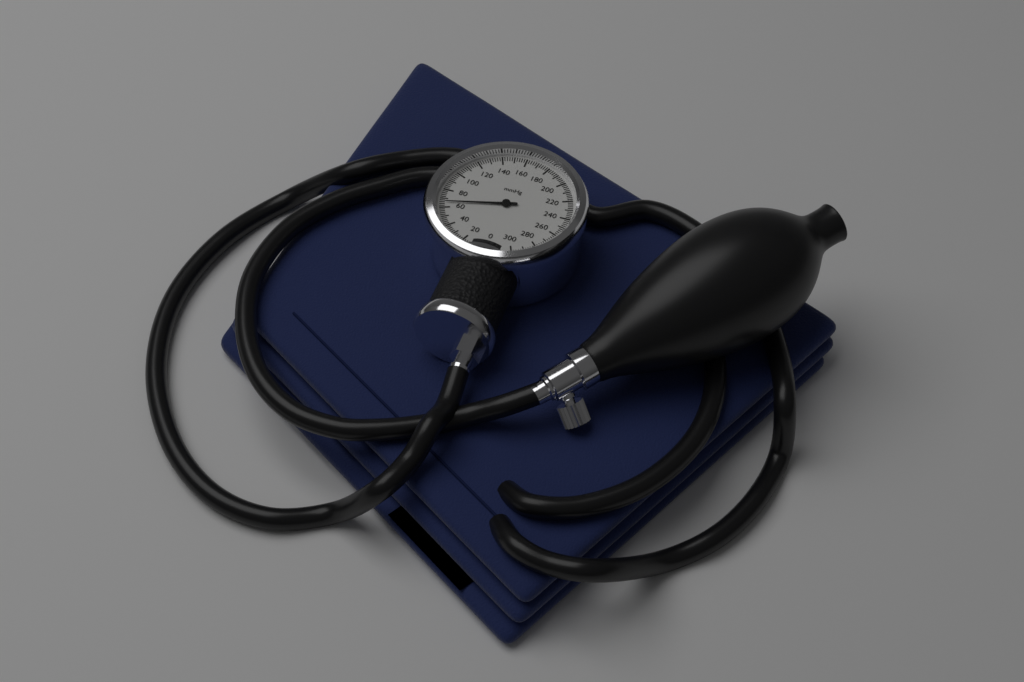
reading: 66 mmHg
